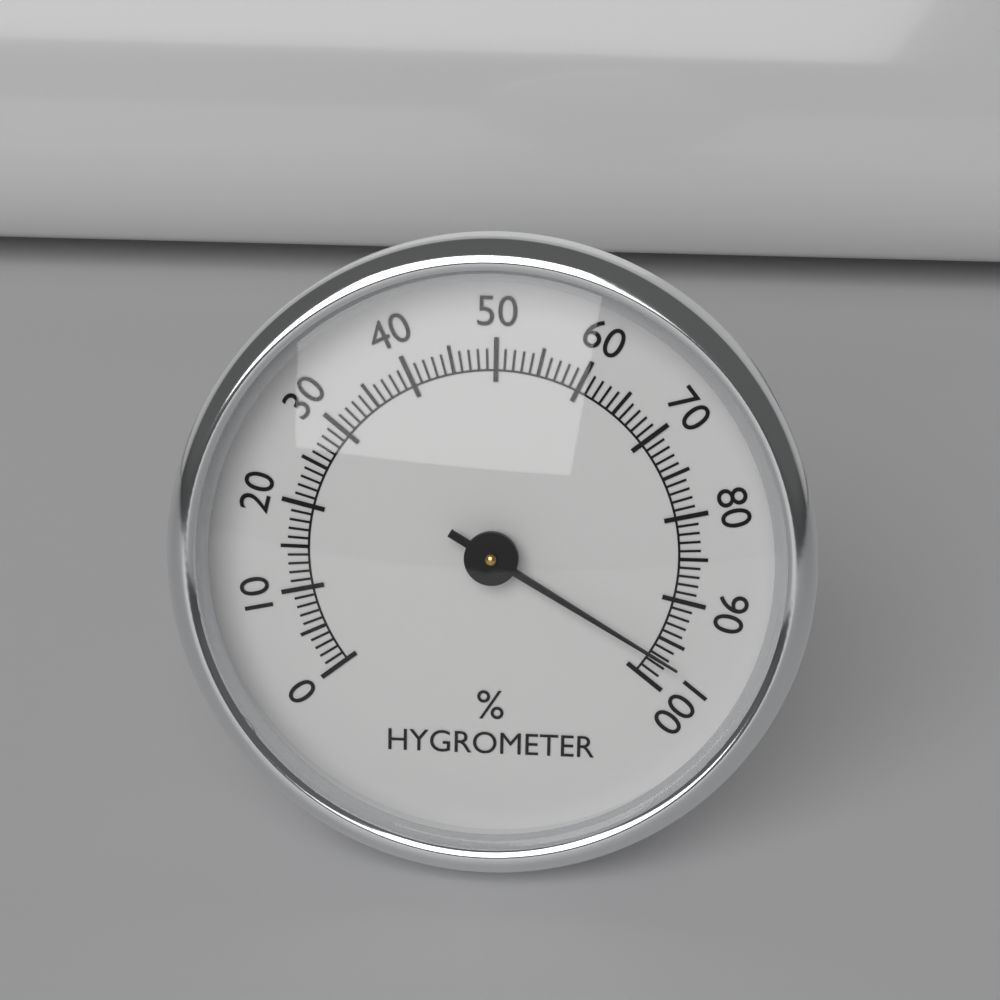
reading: 97 %
